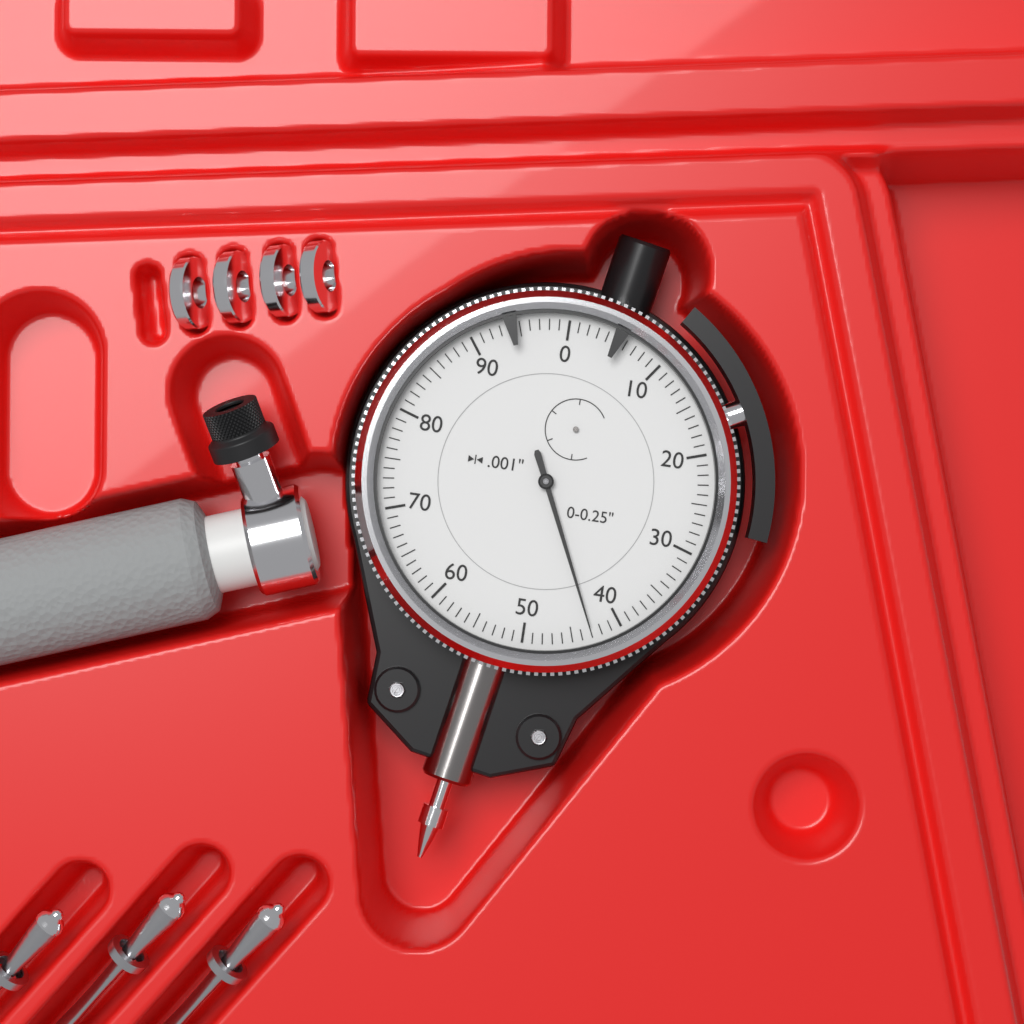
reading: 0.043 in
